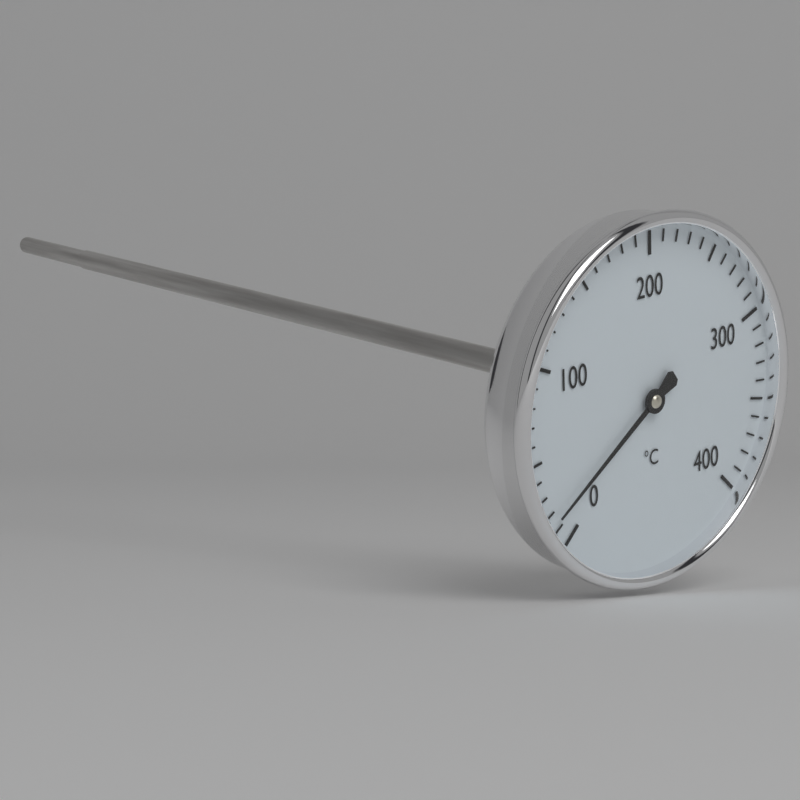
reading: 15 °C
